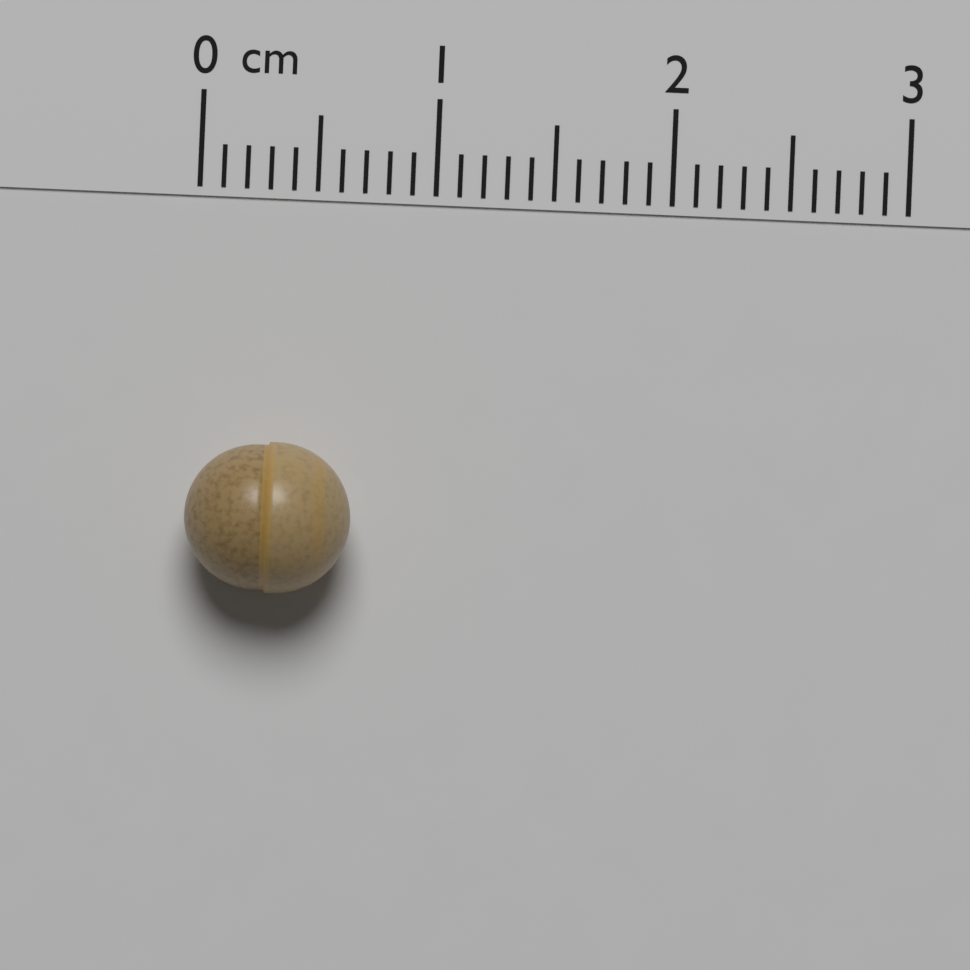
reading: 0.7 cm
